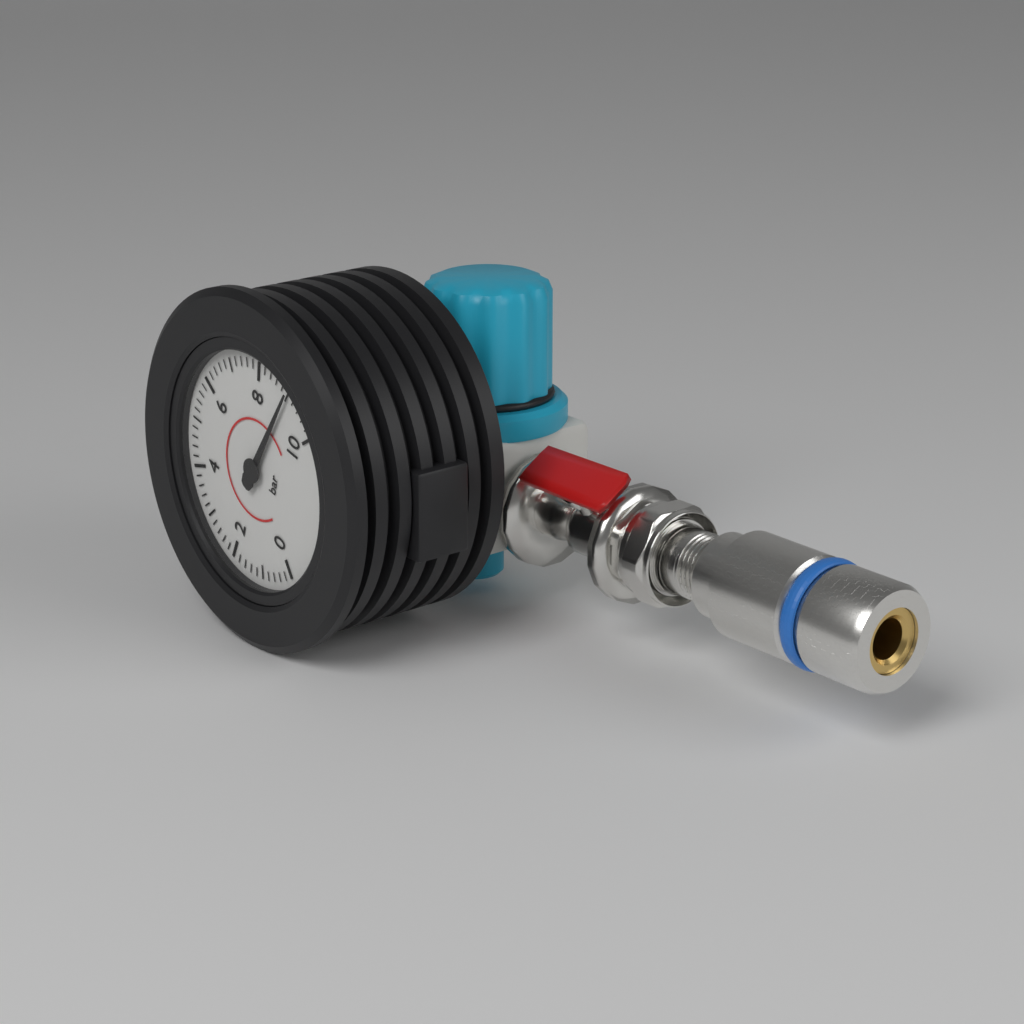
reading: 9.0 bar
